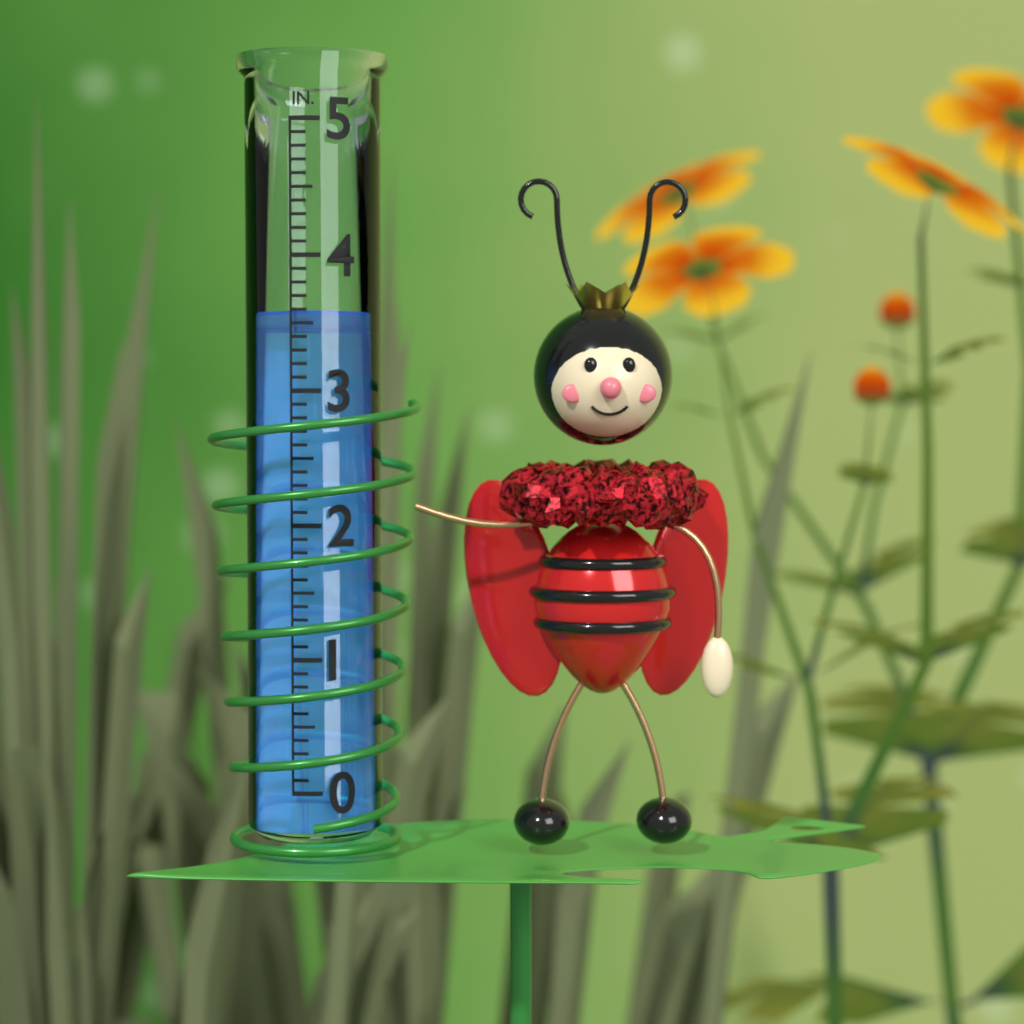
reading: 3.6 in
